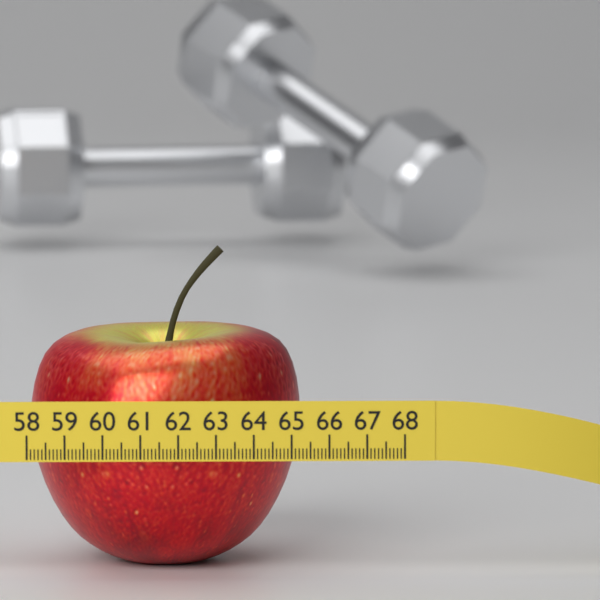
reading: 65.3 (no unit)
